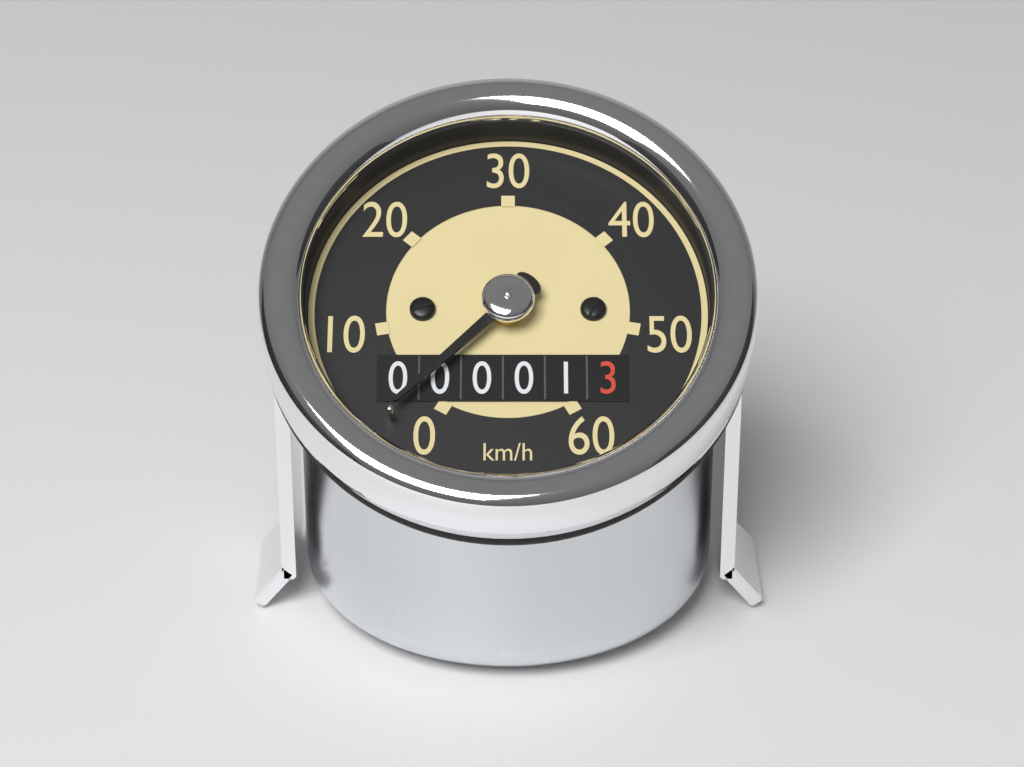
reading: 3 km/h
